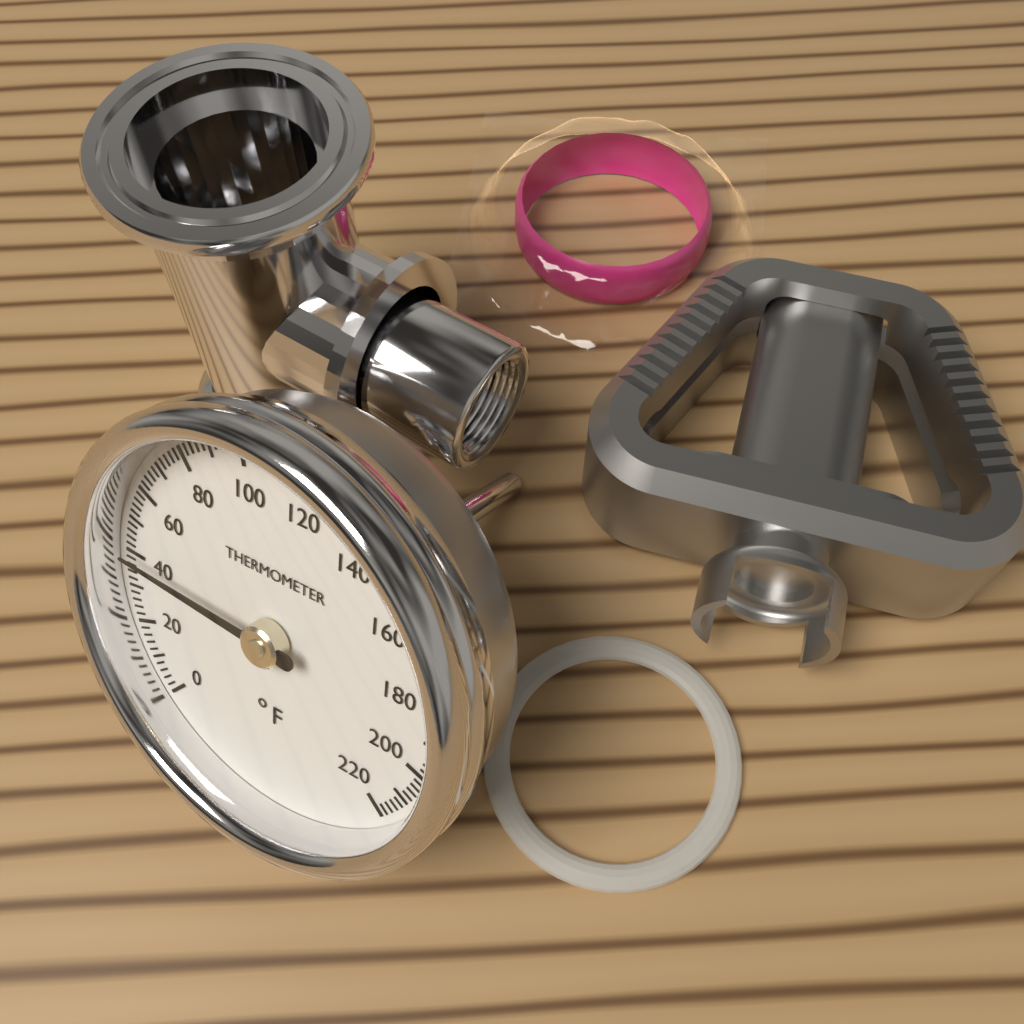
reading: 40 °F
